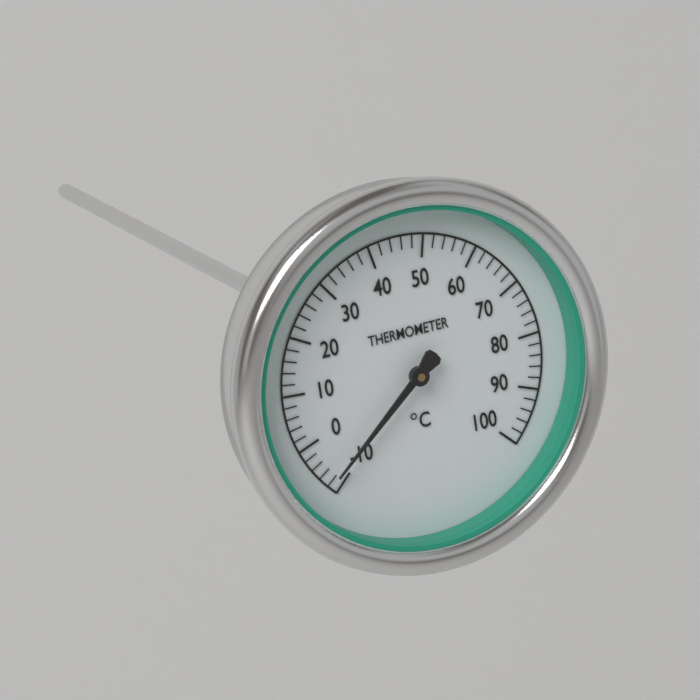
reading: -8 °C
